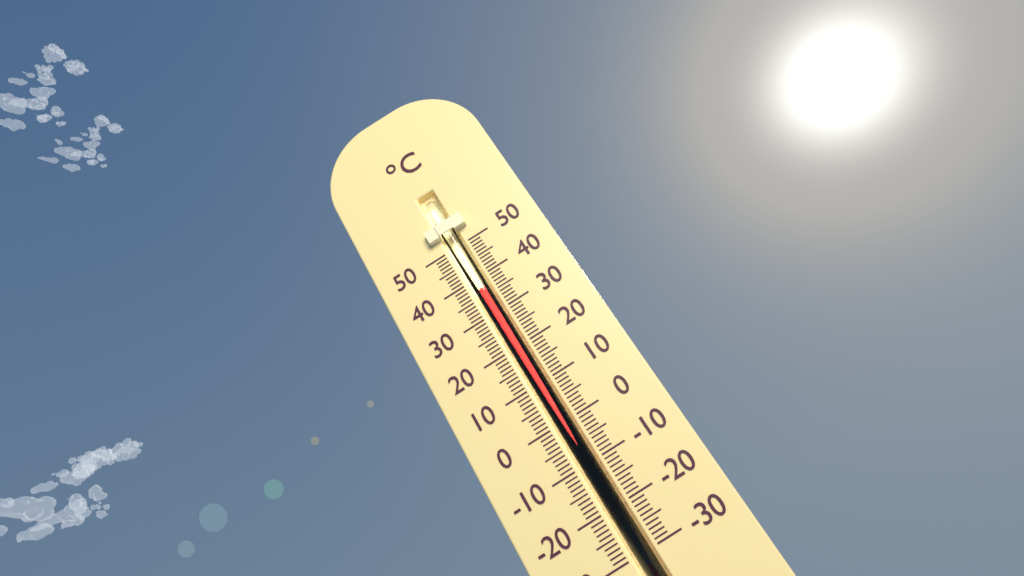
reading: 37 °C
